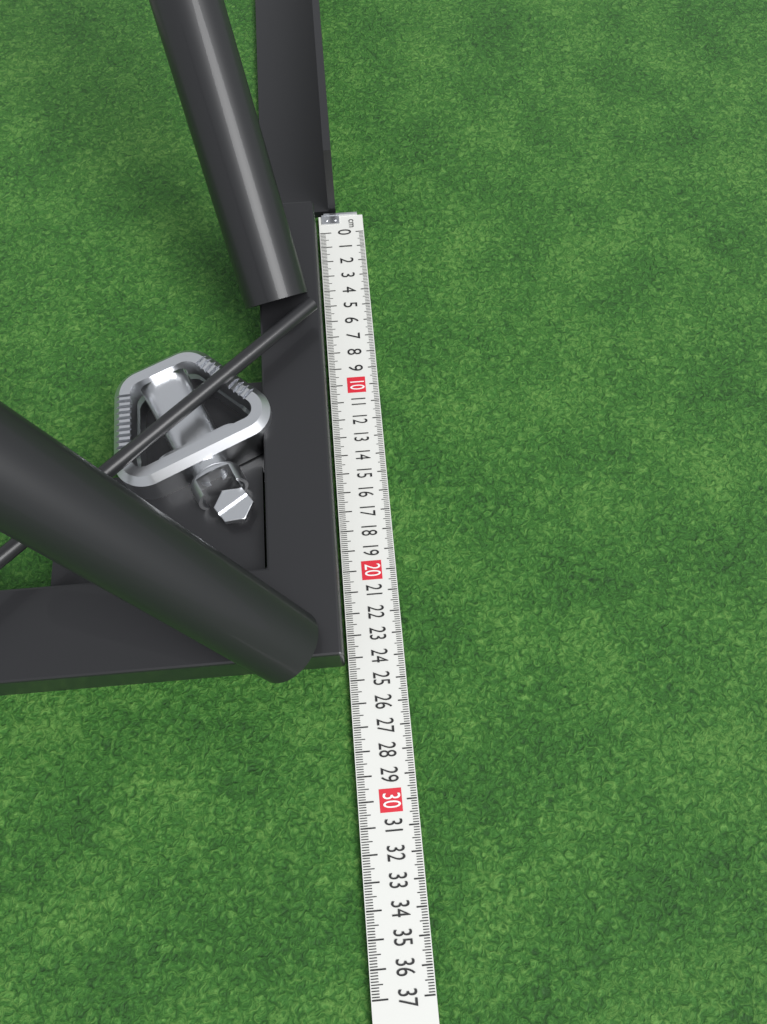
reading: 24.3 cm
